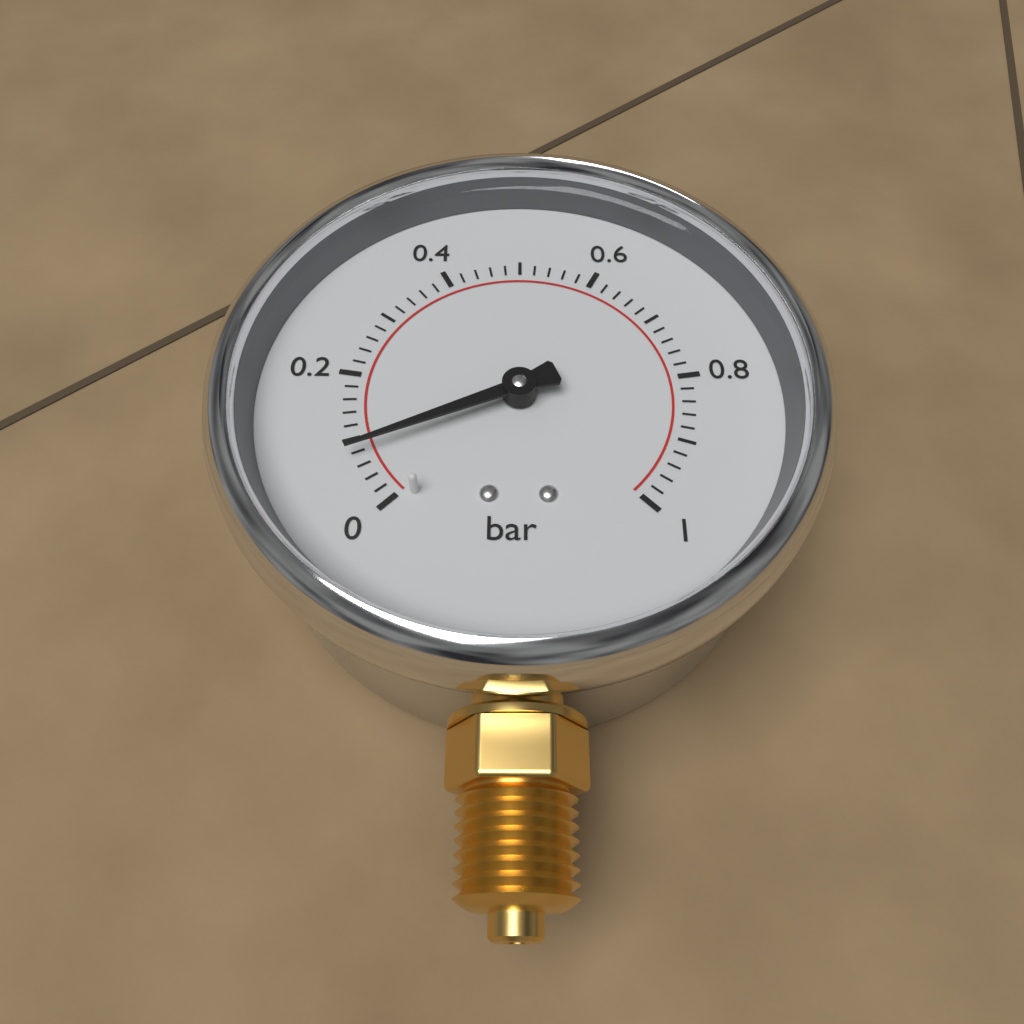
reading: 0.08 bar
